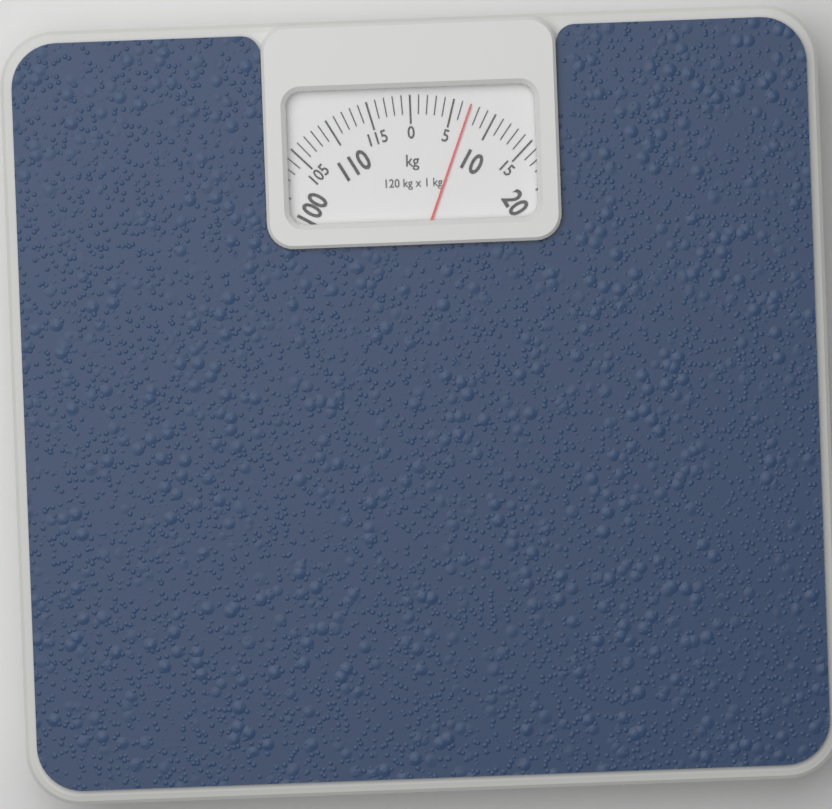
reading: 7 kg
